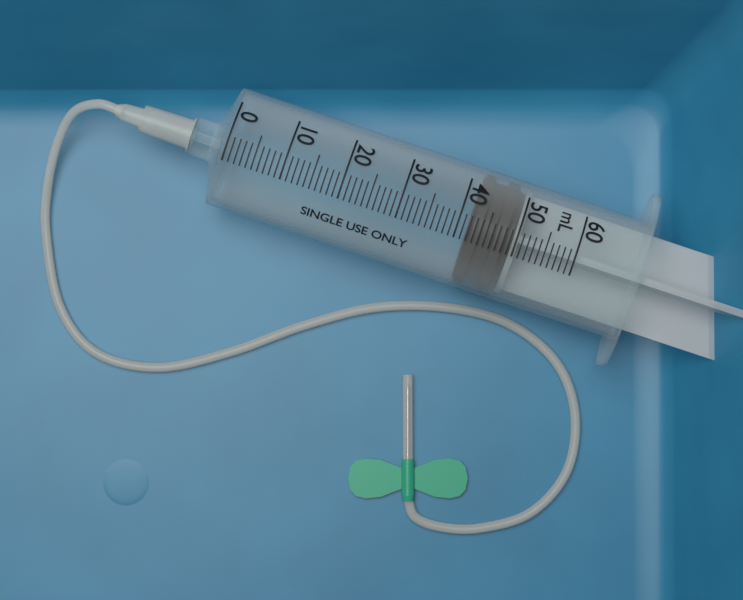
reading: 42 mL
